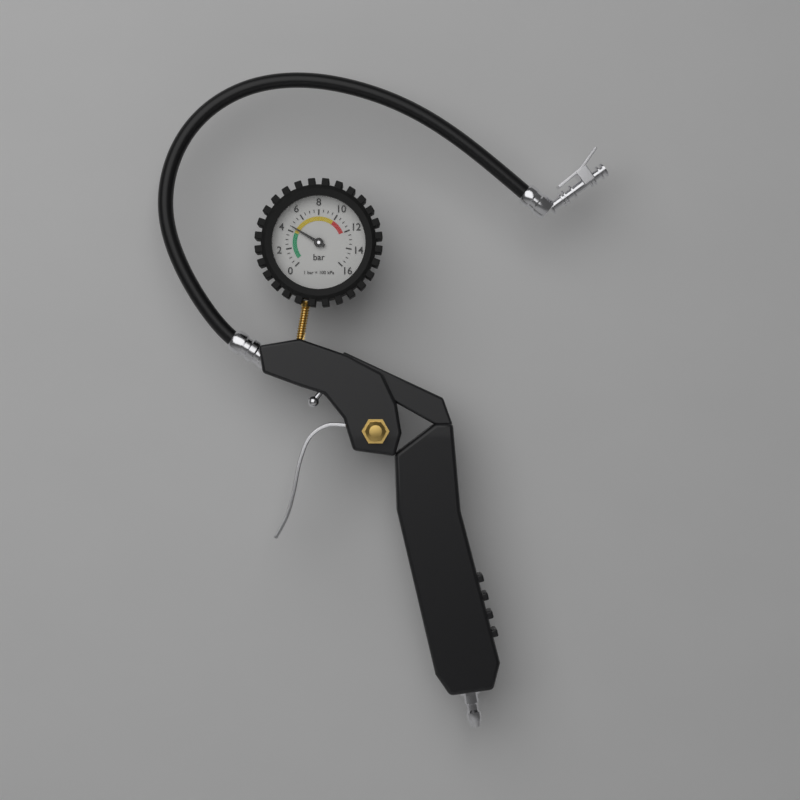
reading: 4.5 bar
